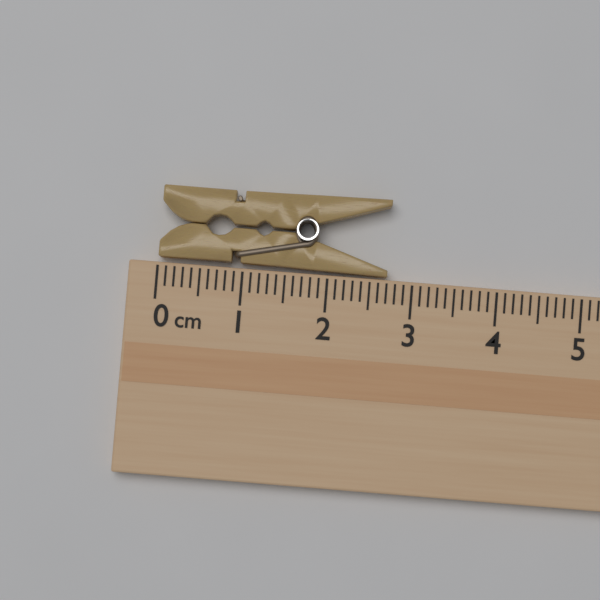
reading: 2.7 cm
